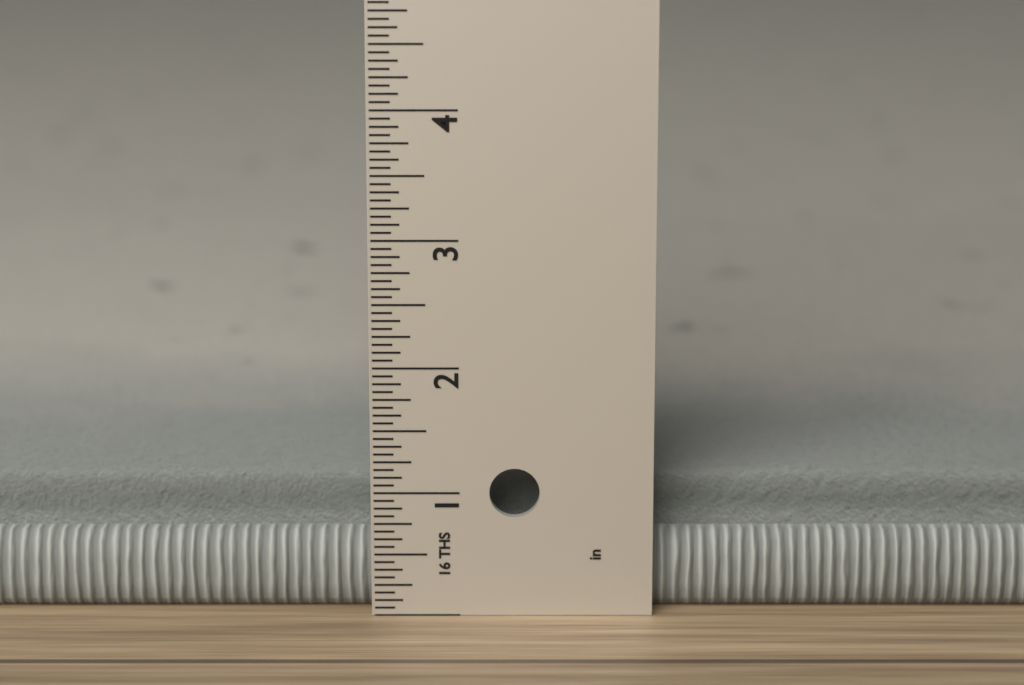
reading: 1.0000 in
